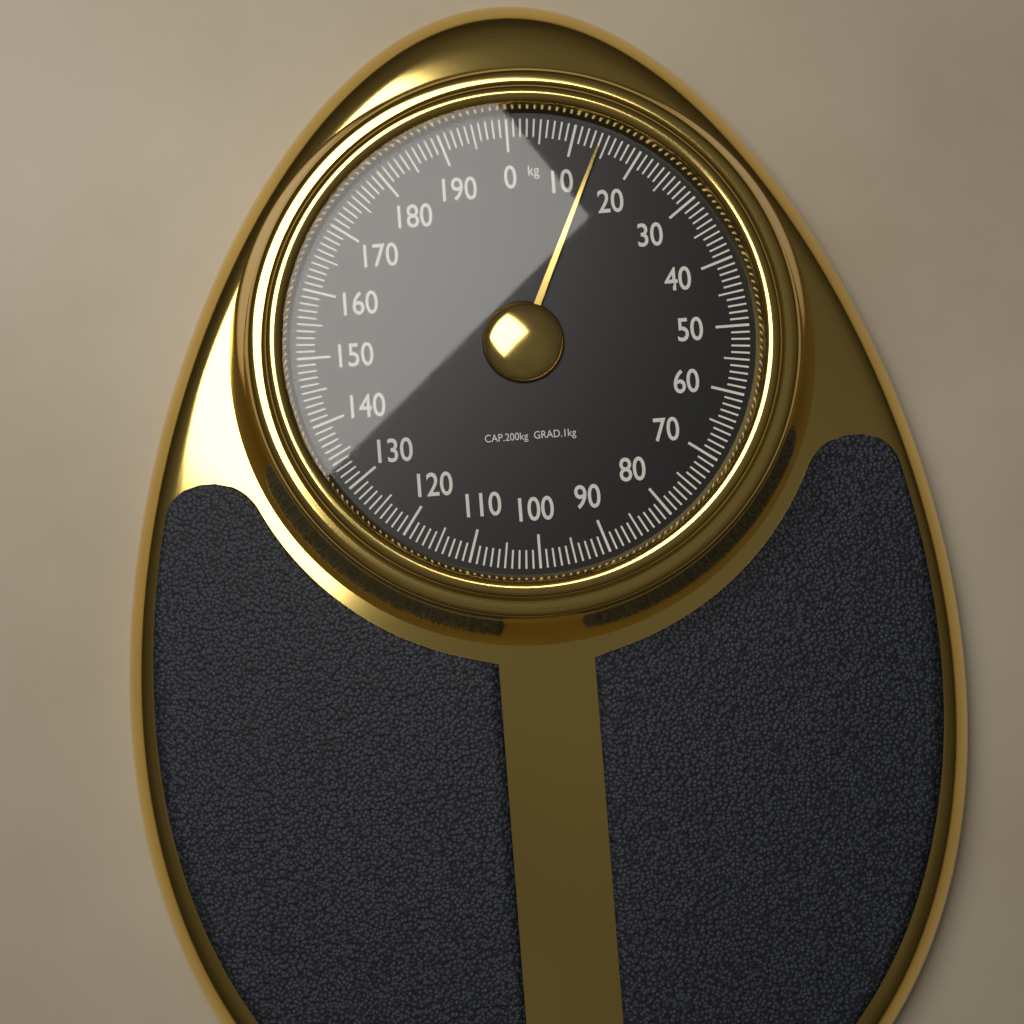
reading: 14 kg
